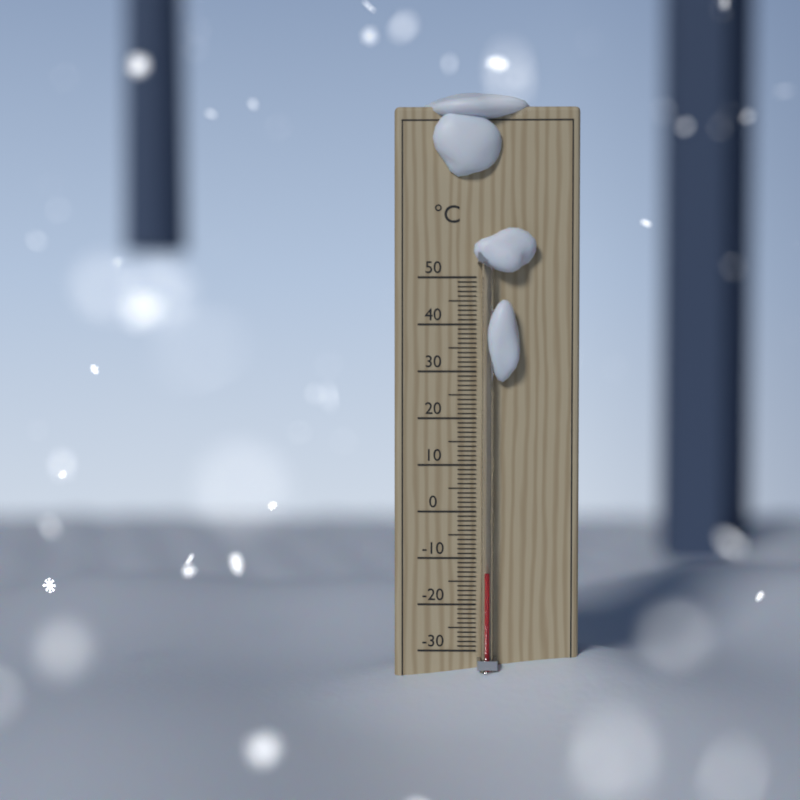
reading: -13 °C
